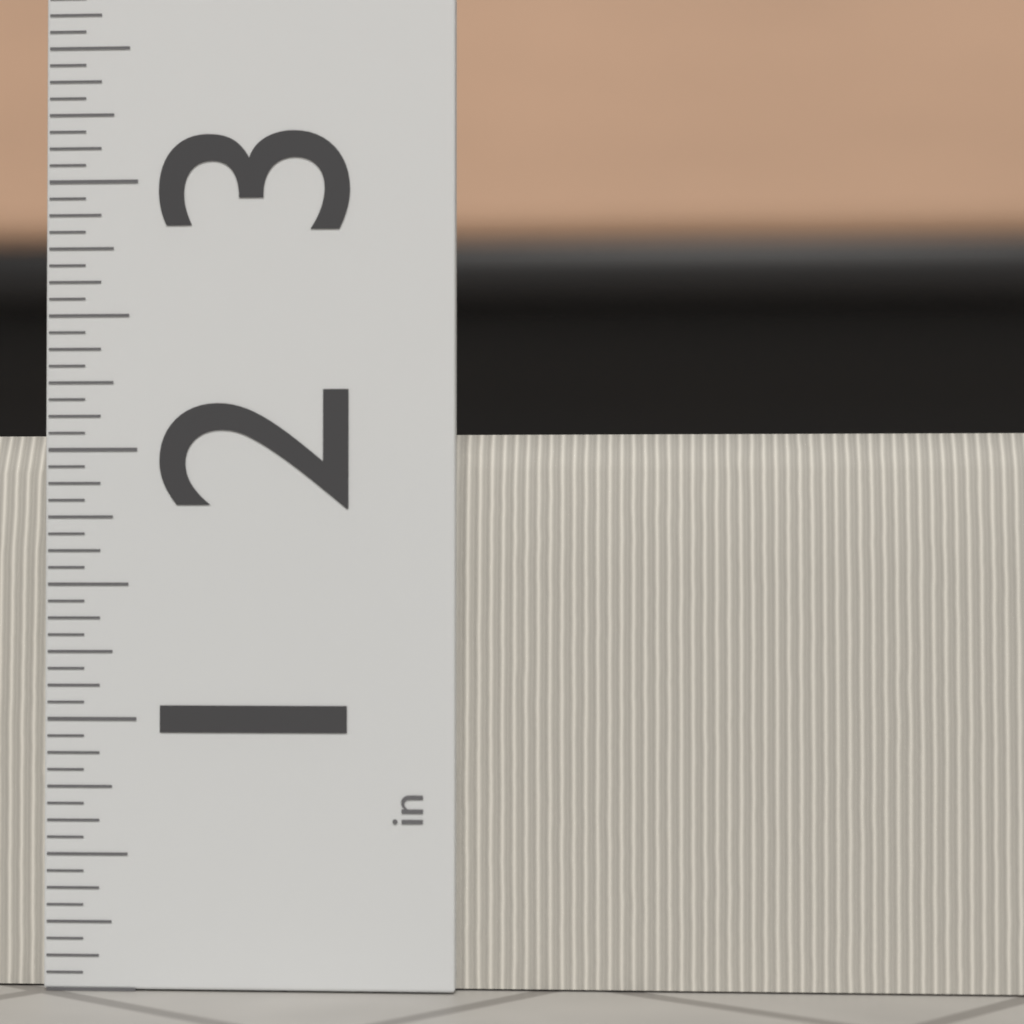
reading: 2.0625 in
